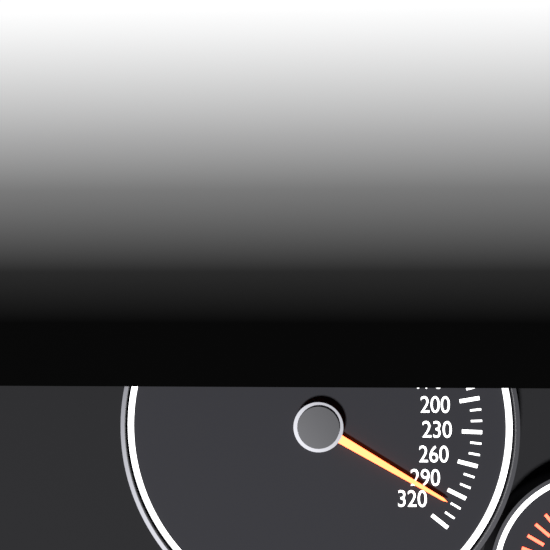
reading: 300 km/h
